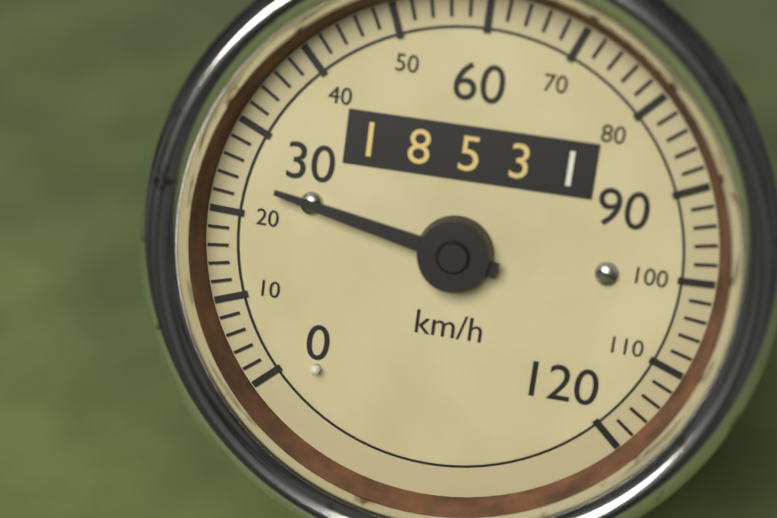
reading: 24 km/h
